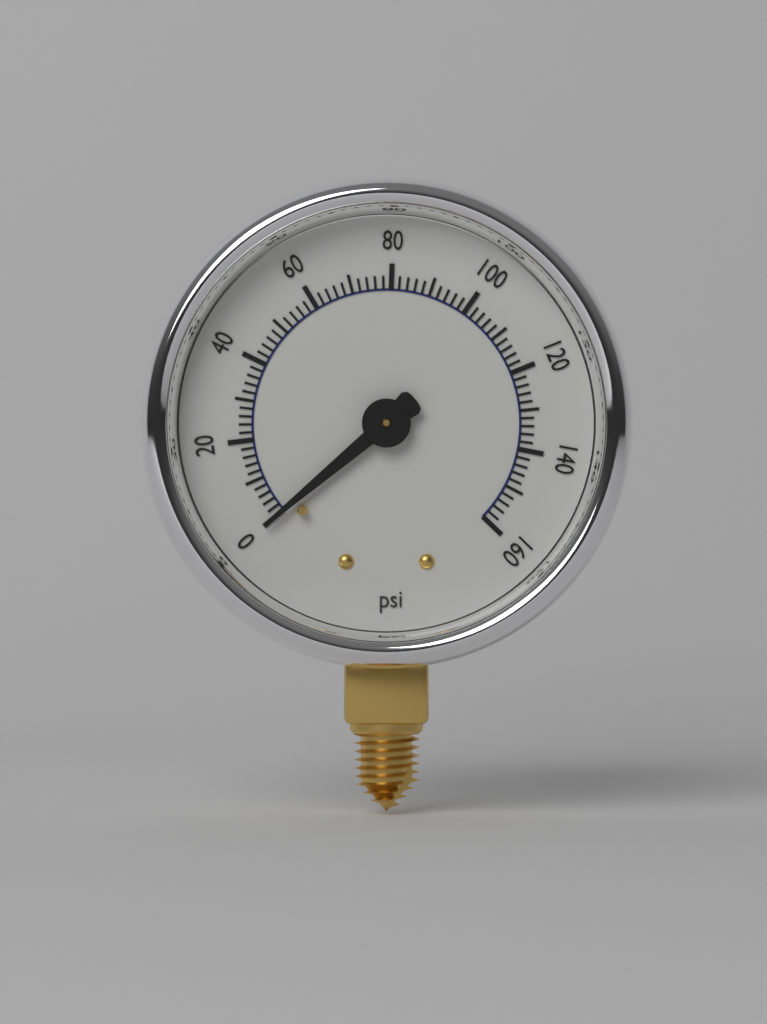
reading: 0 psi
